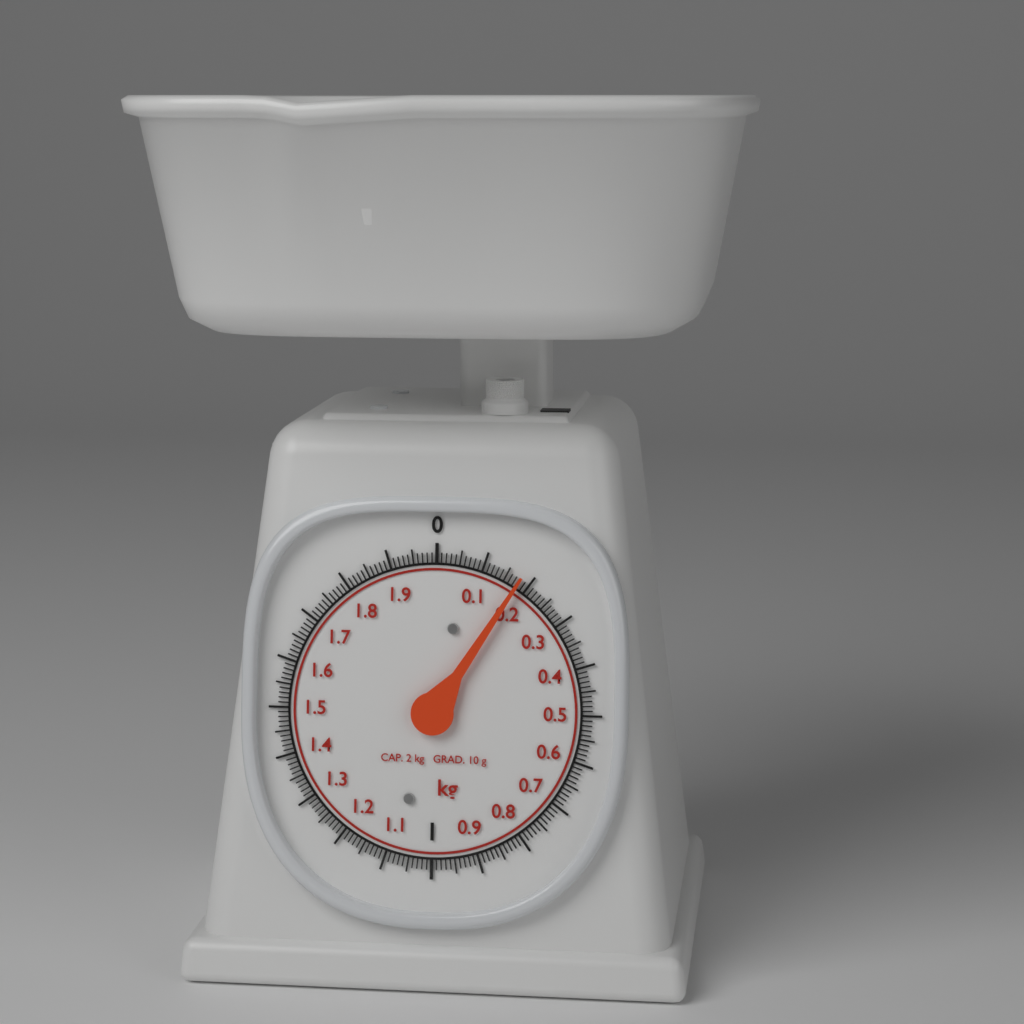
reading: 0.18 kg
